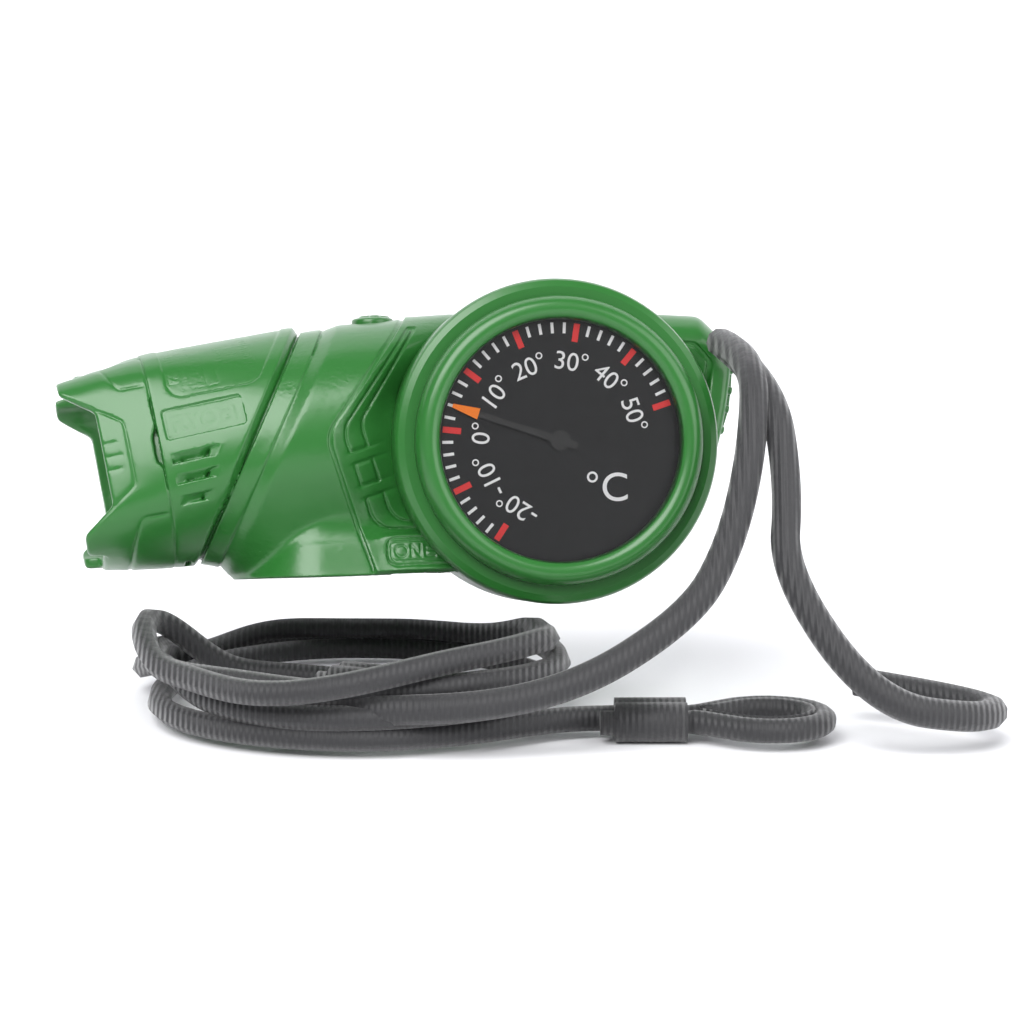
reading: 4 °C
